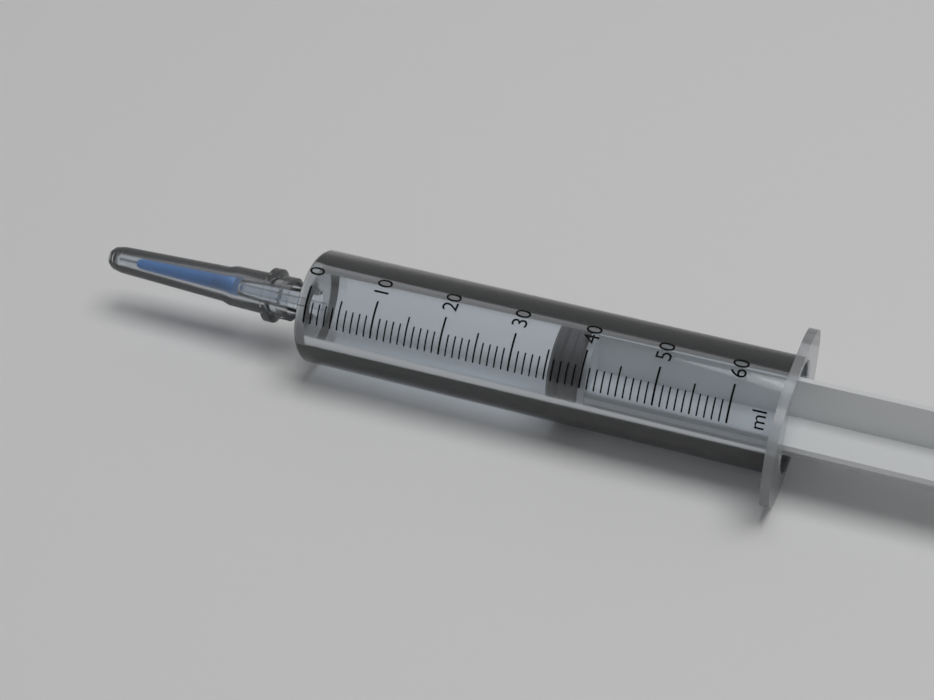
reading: 35 ml
